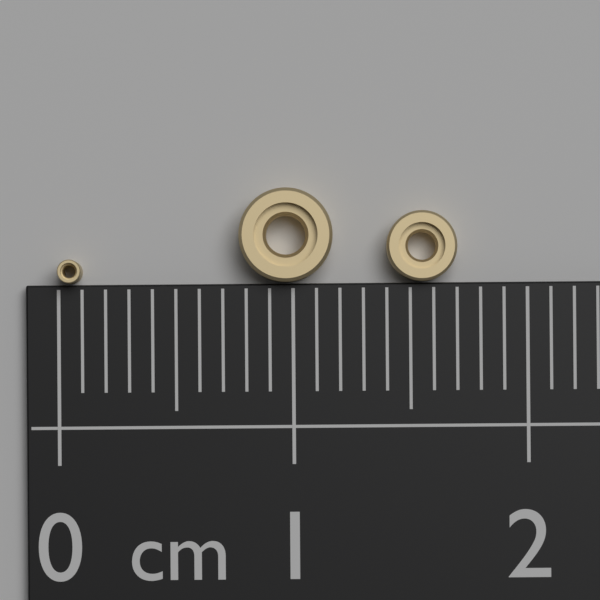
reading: 0.1 cm
